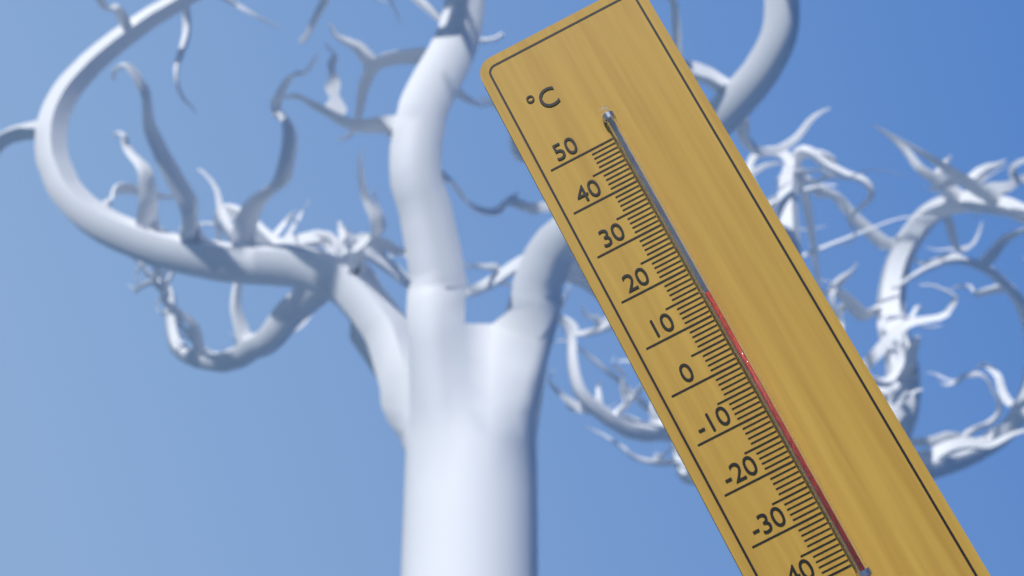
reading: 14 °C
